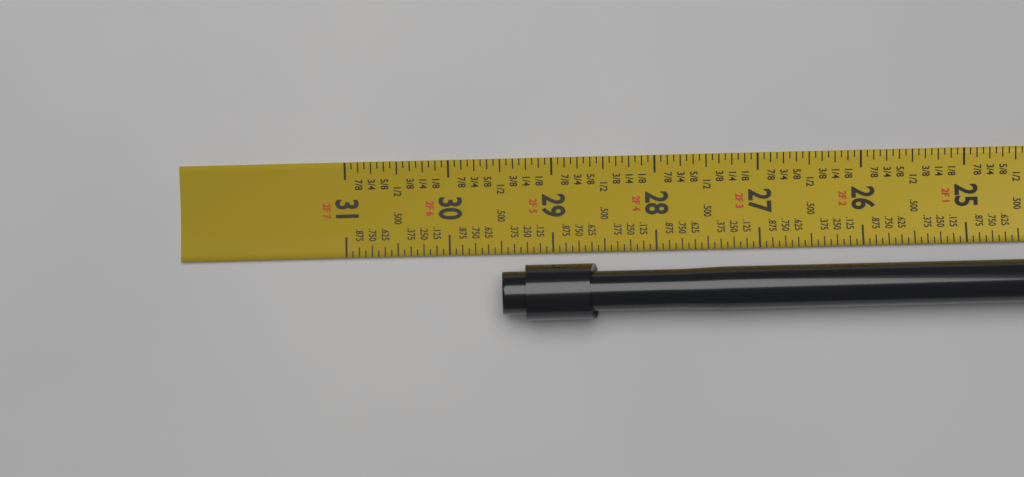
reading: 29.5000 in
